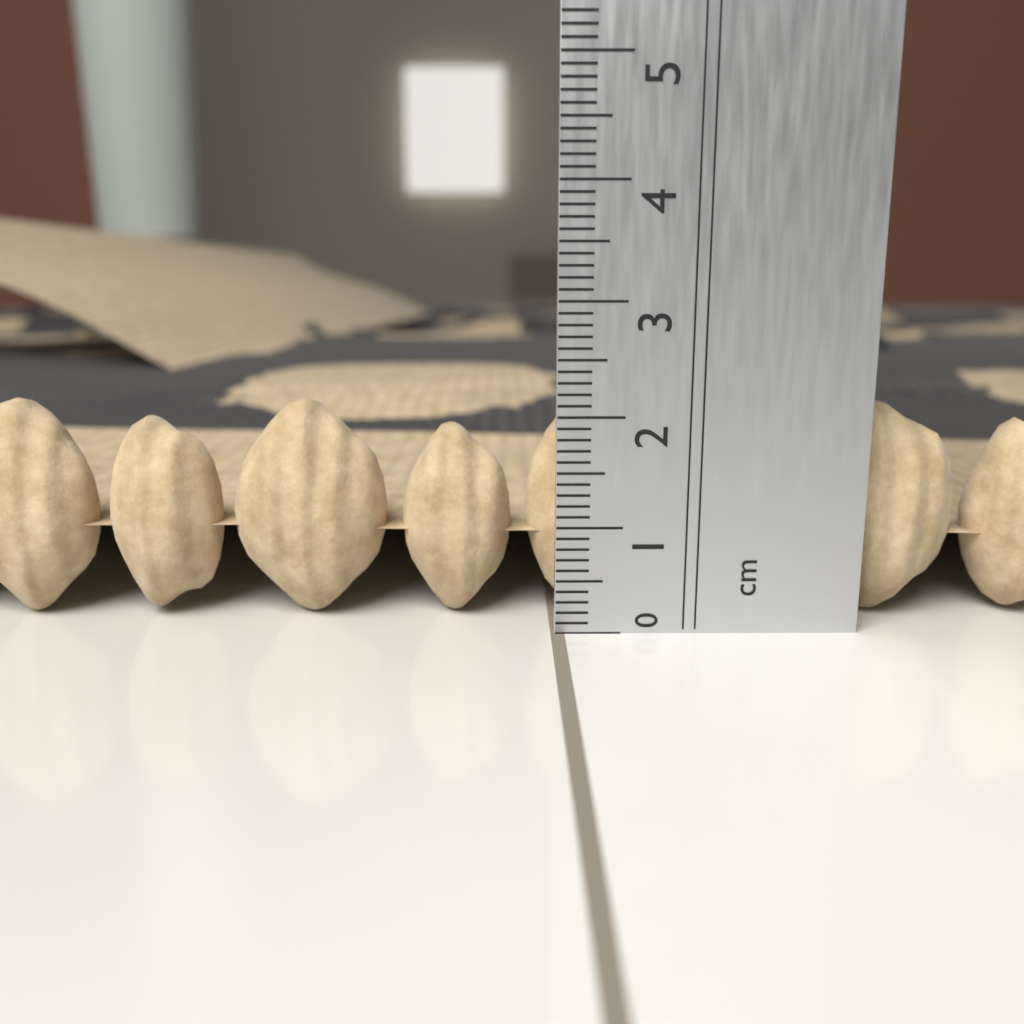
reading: 2.1 cm
